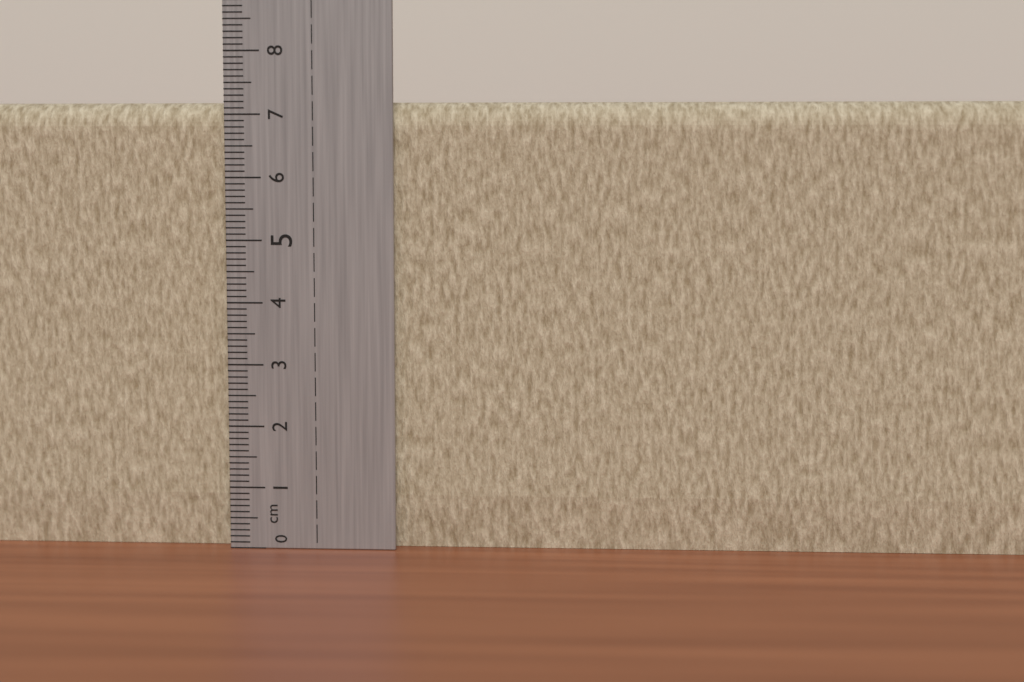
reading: 7.2 cm
